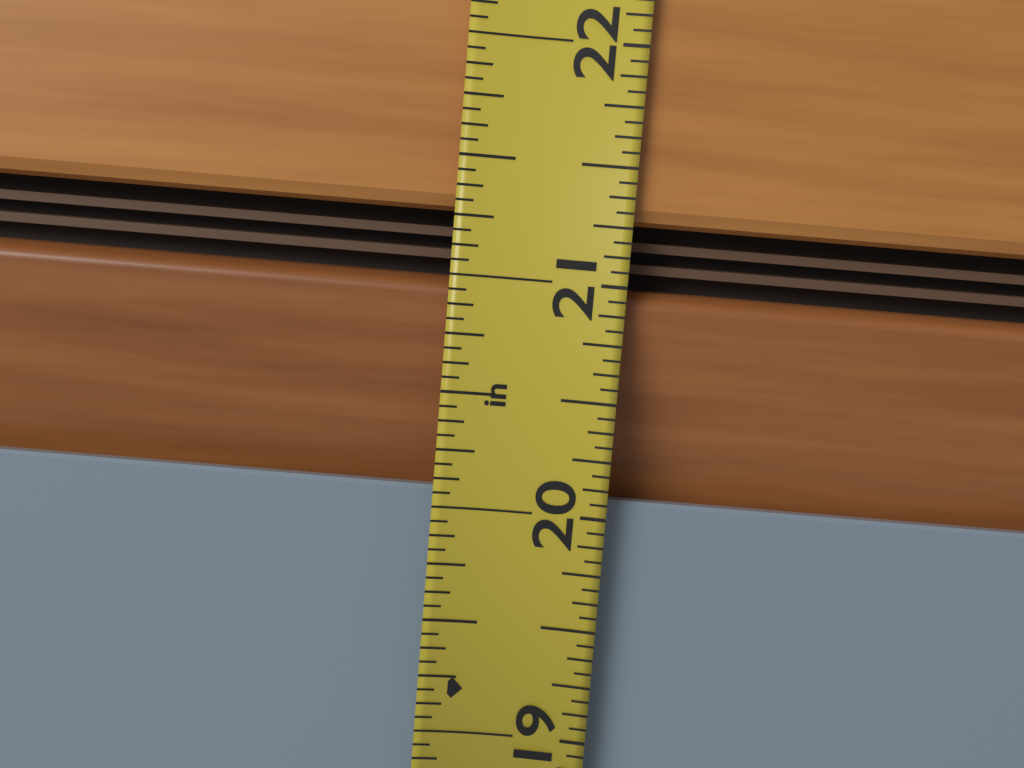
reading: 20.0625 in
